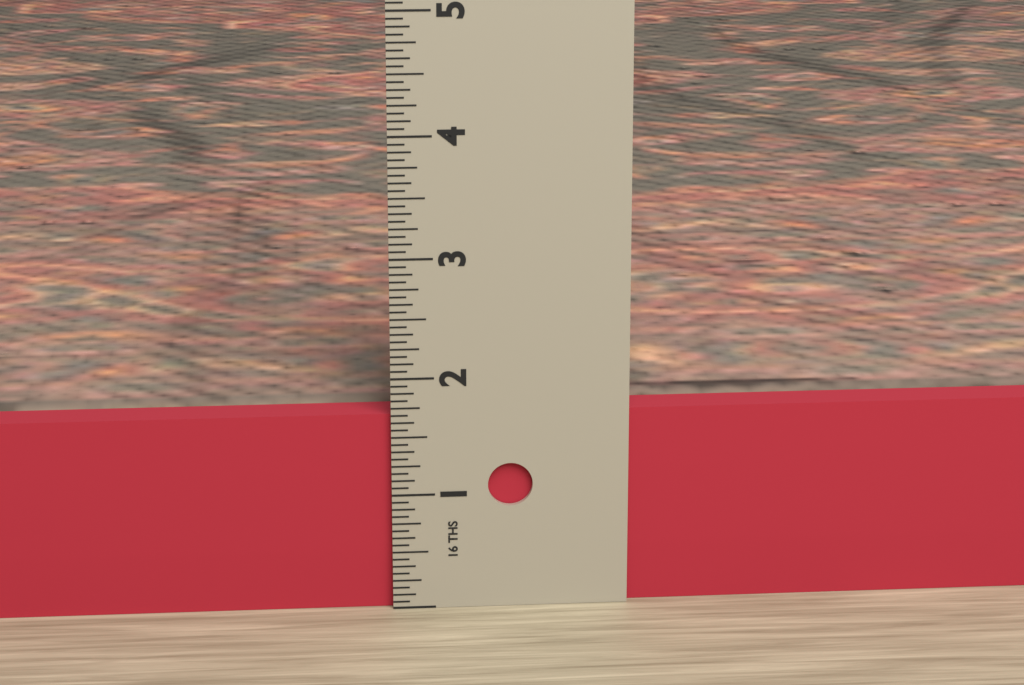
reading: 1.6875 in
